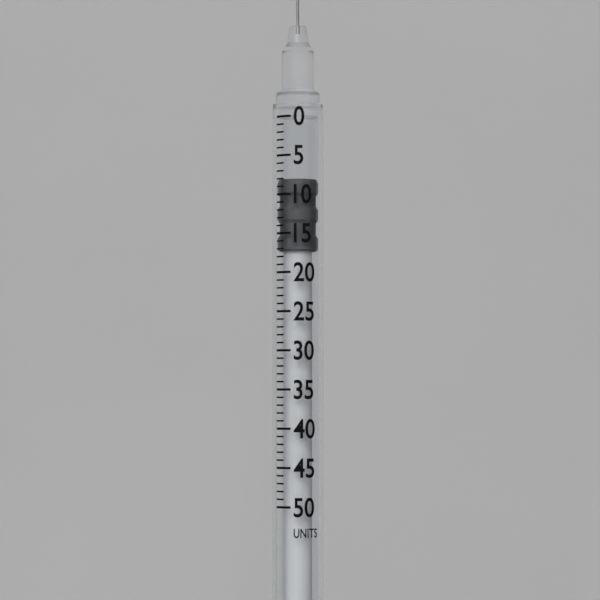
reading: 8 units
